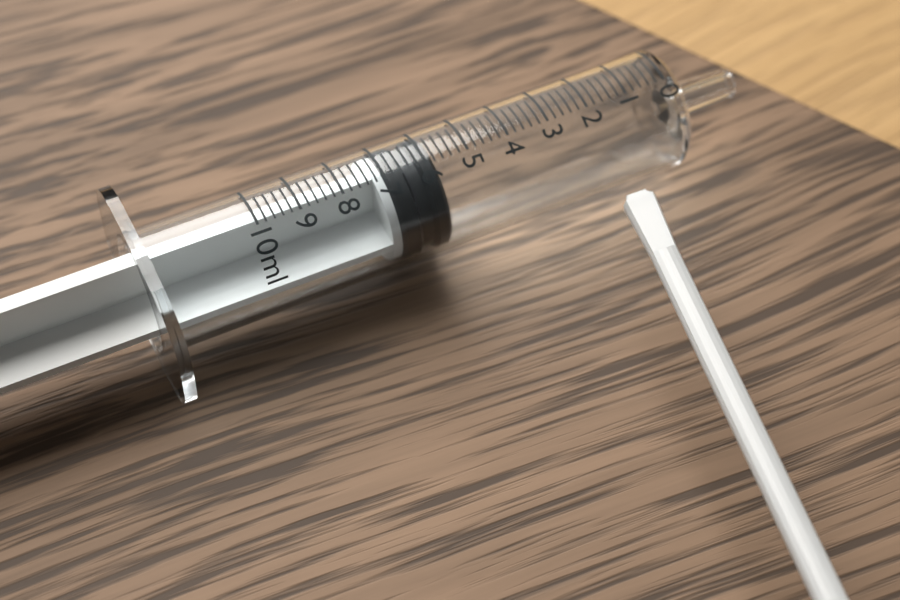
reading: 5.8 ml
